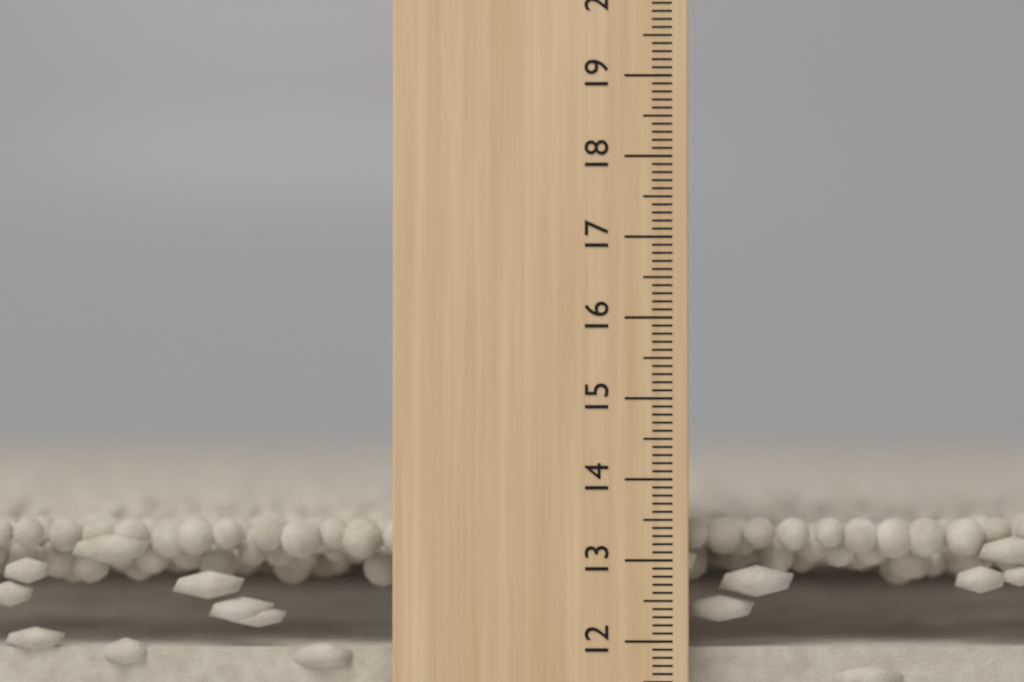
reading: 13.5 cm
